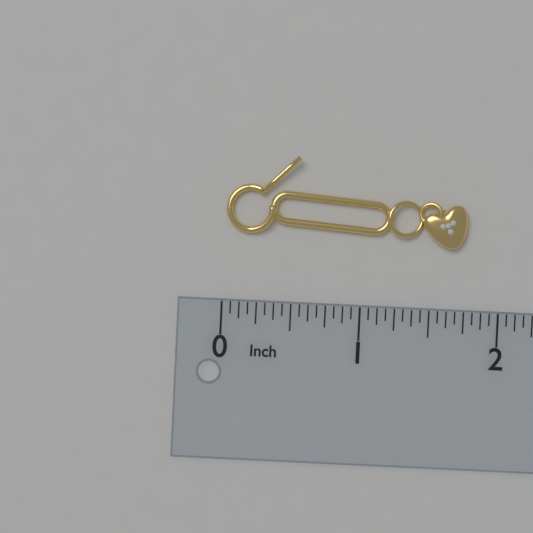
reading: 1.7500 in
